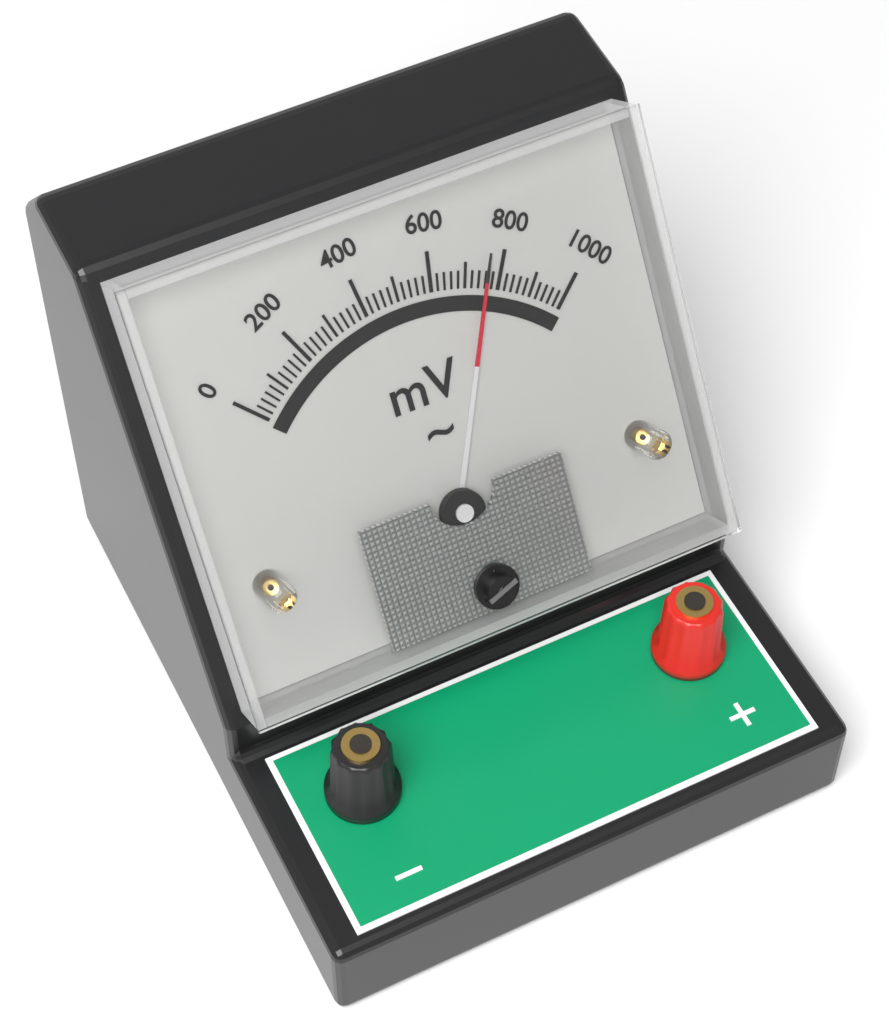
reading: 760 mV
